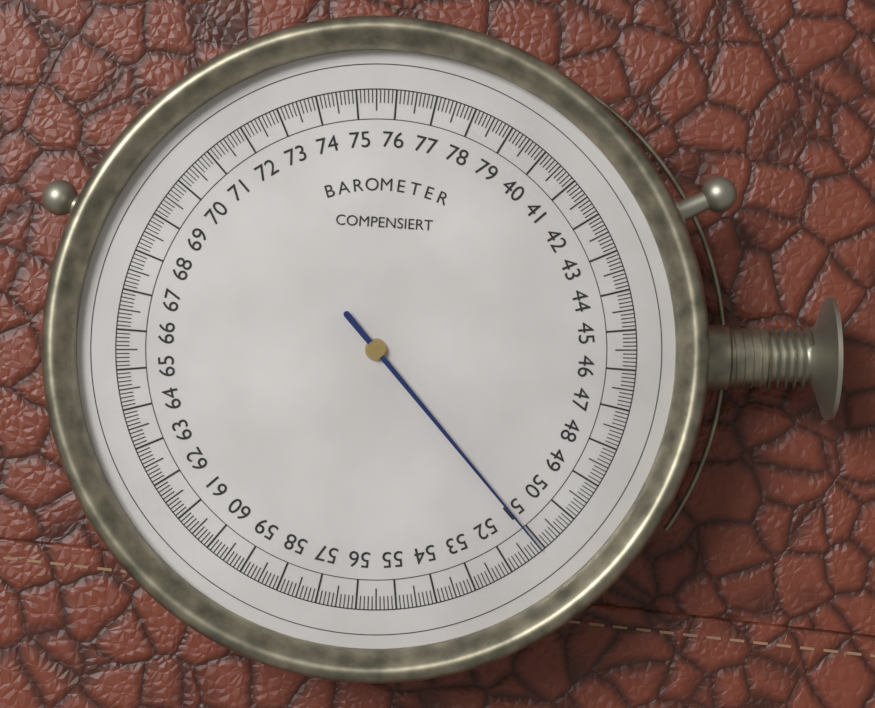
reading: 51.1 (no unit)
